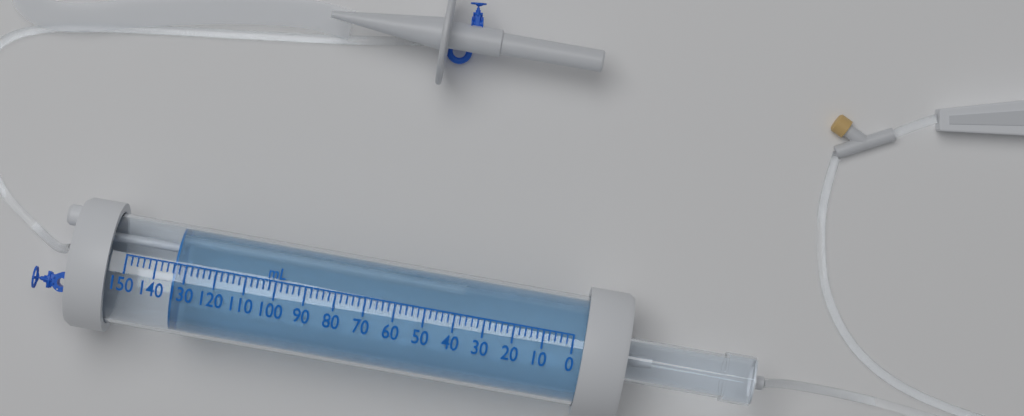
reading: 134 mL
